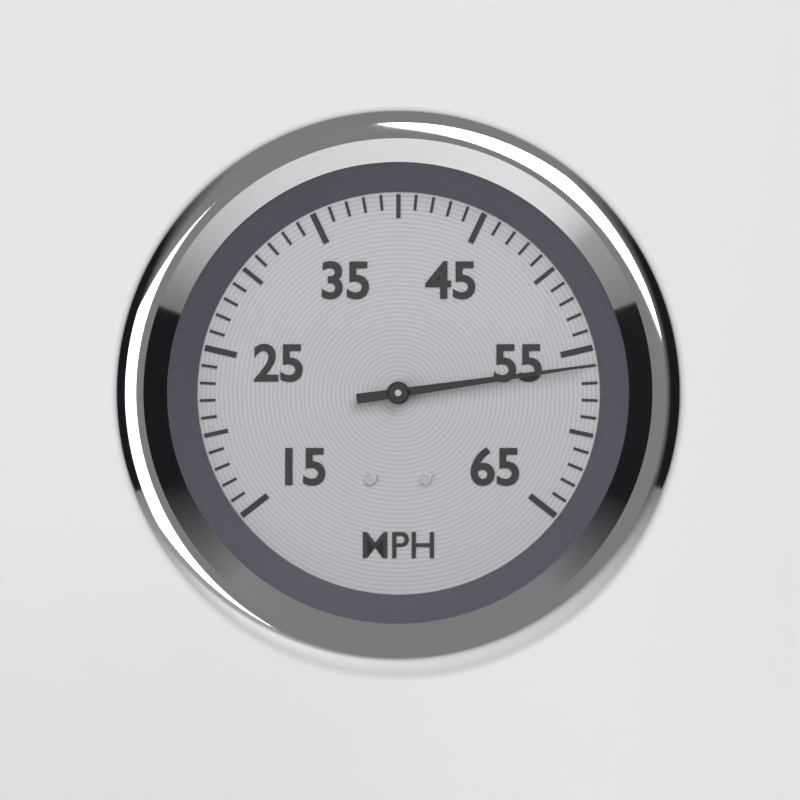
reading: 56 MPH
